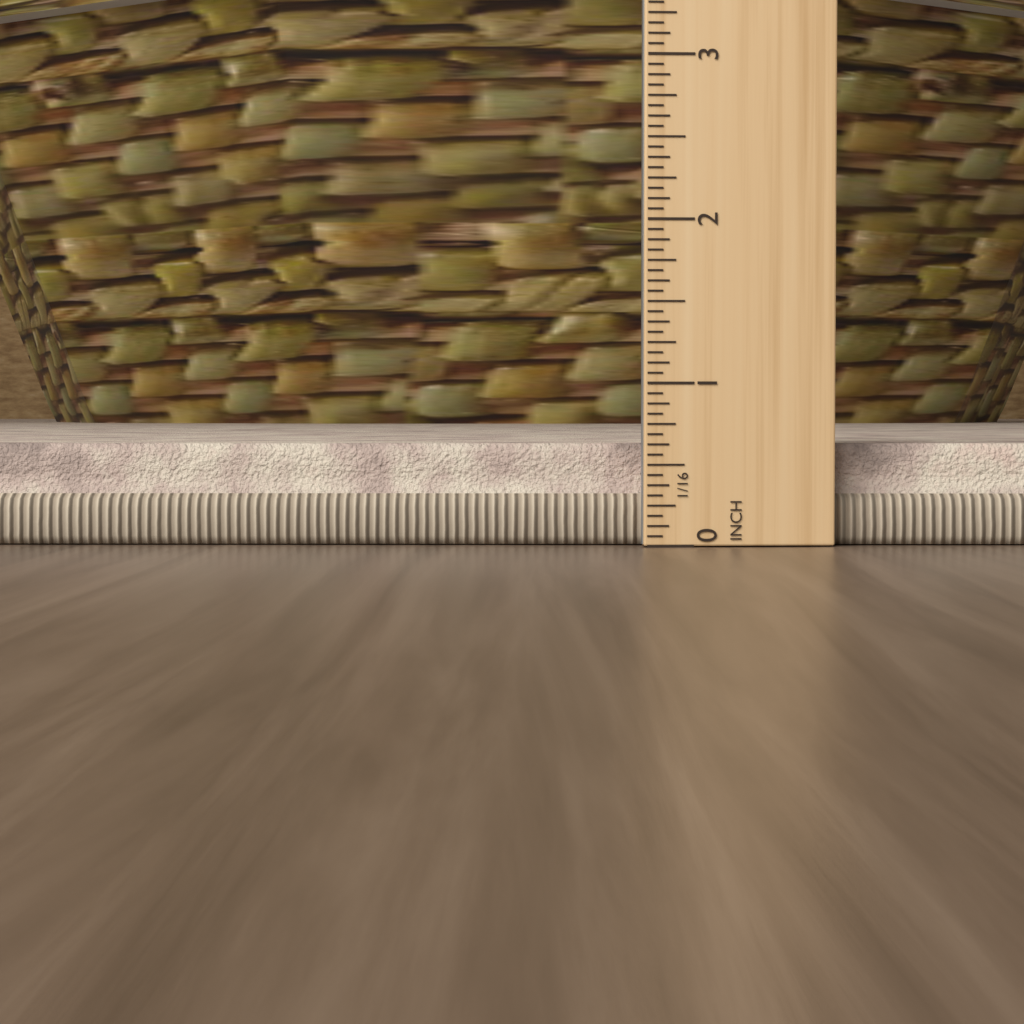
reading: 0.6250 in
